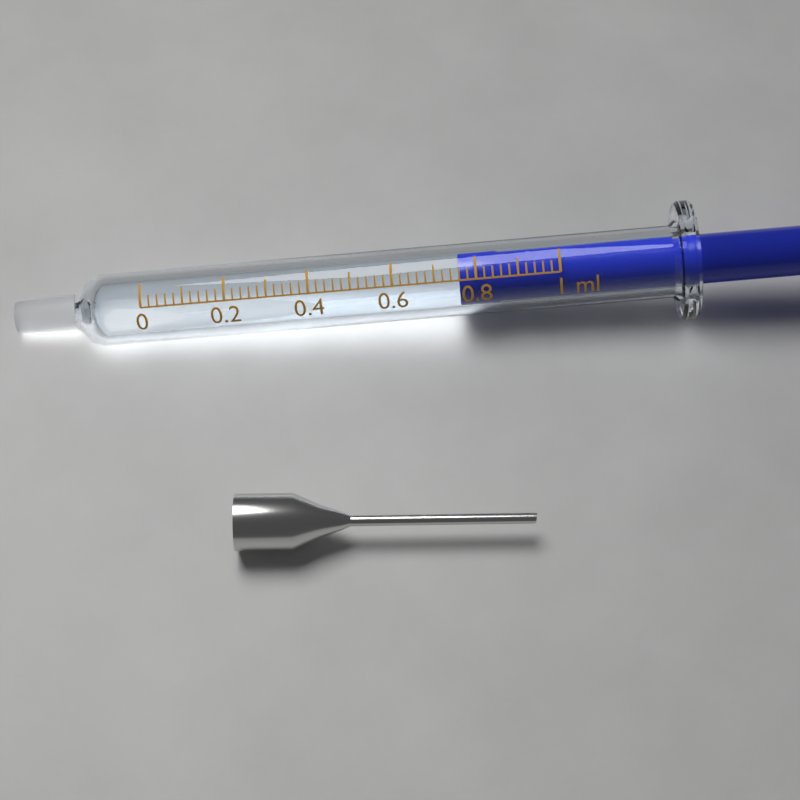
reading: 0.76 ml
